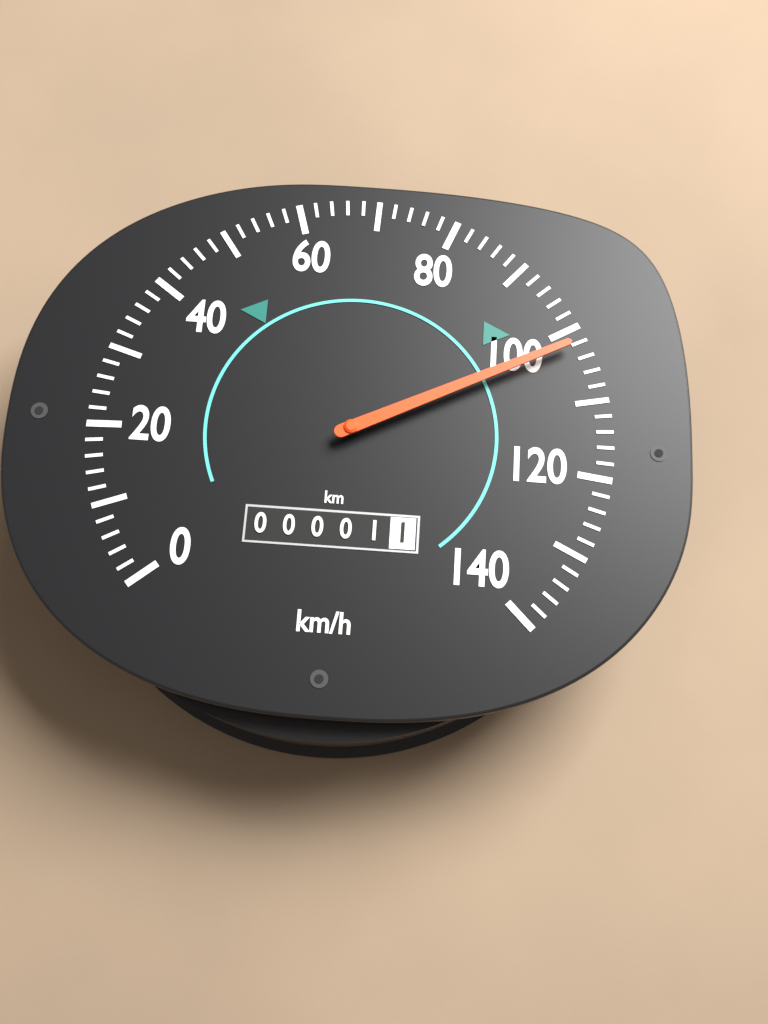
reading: 102 km/h
